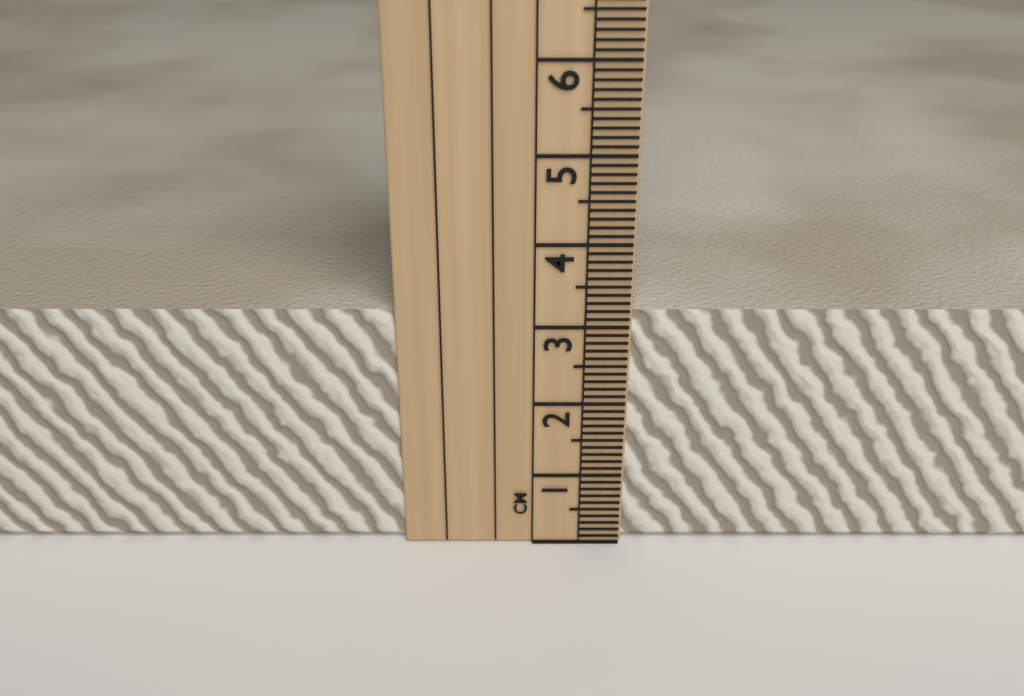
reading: 3.2 cm
